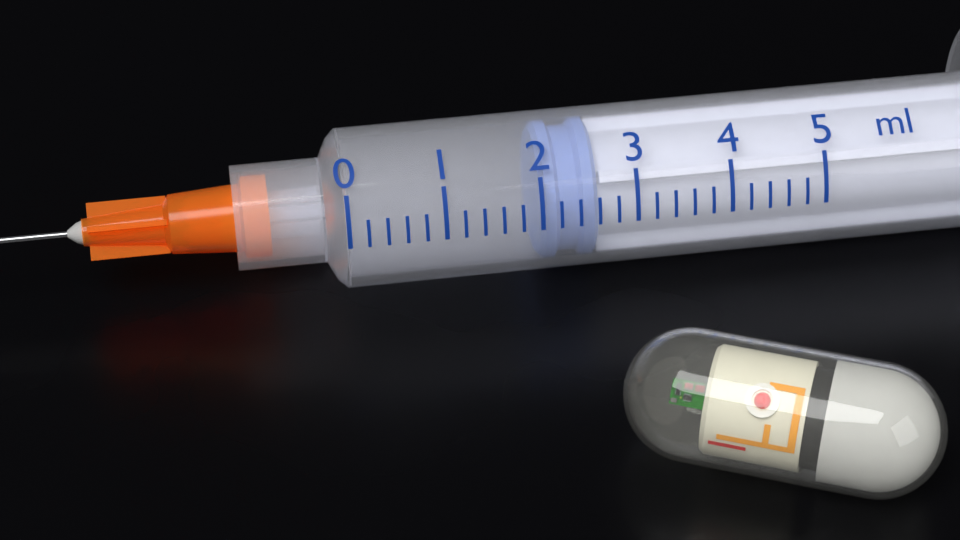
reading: 2.0 ml
